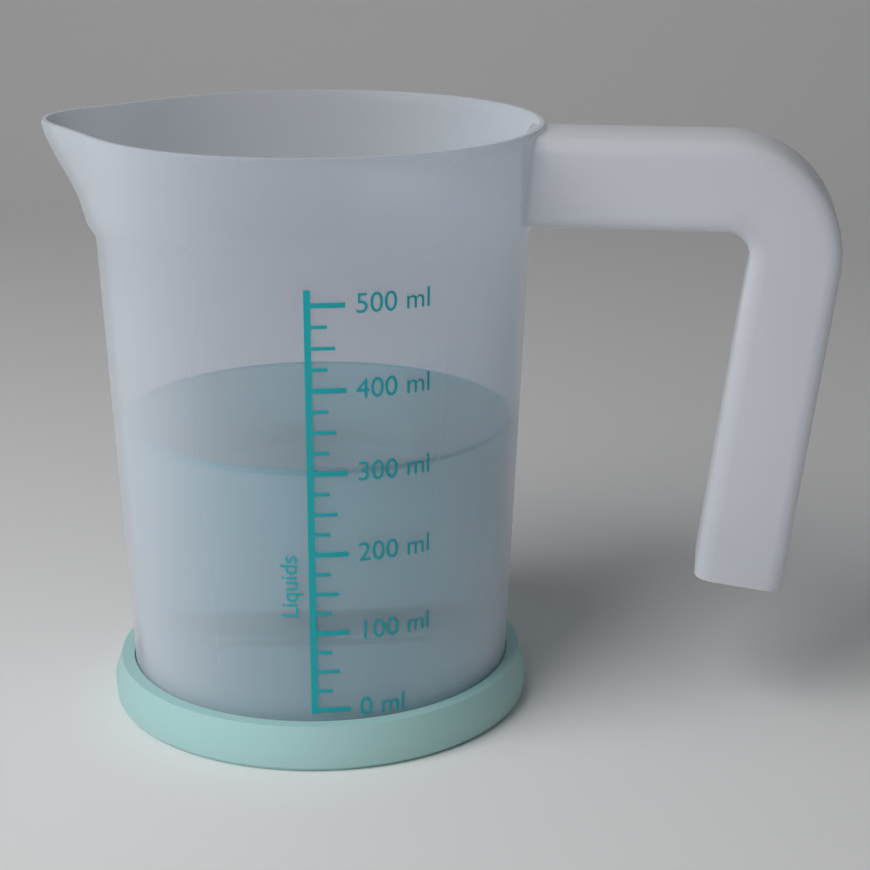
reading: 300 ml
